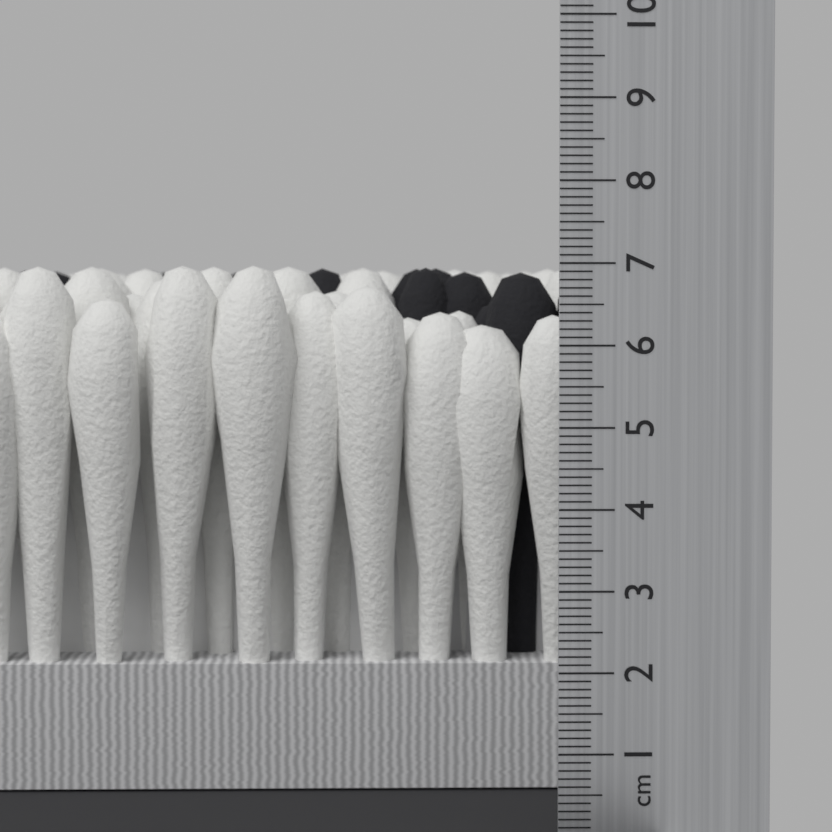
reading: 7.0 cm
